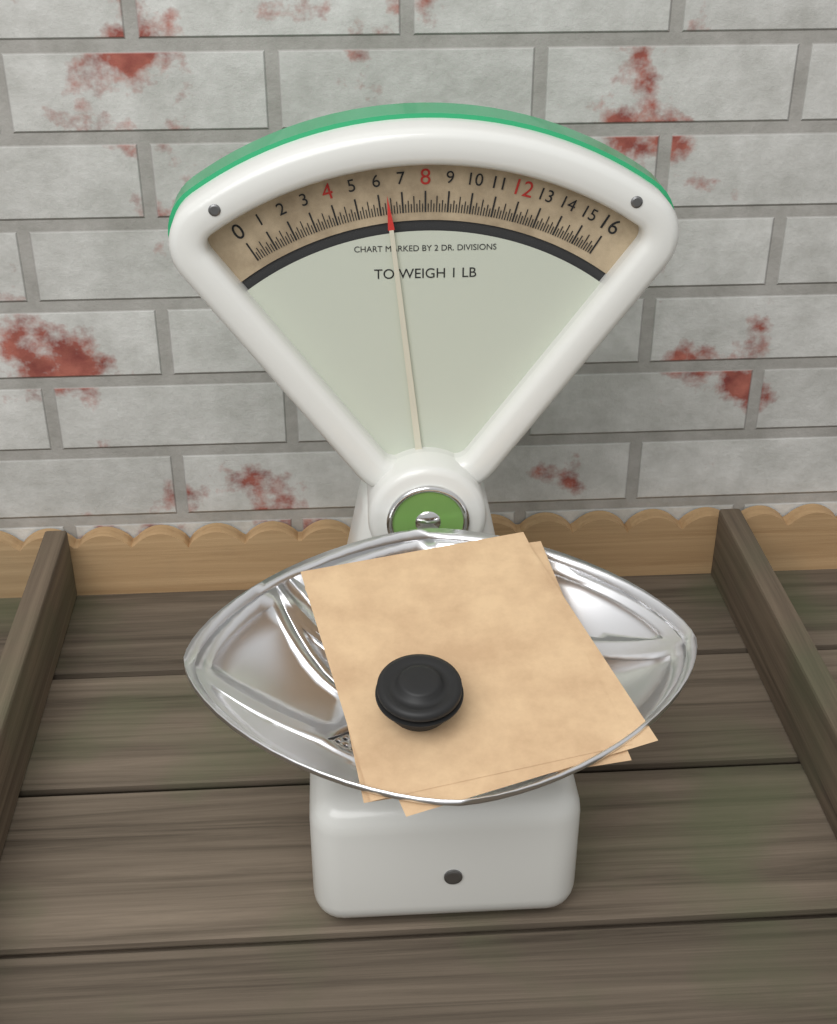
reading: 6.375 oz
